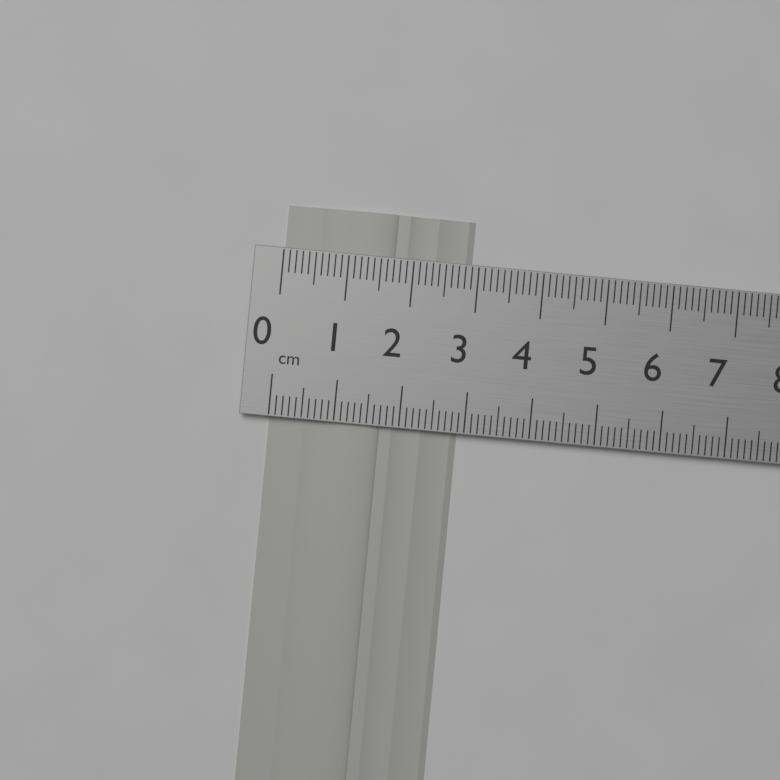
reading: 2.9 cm
